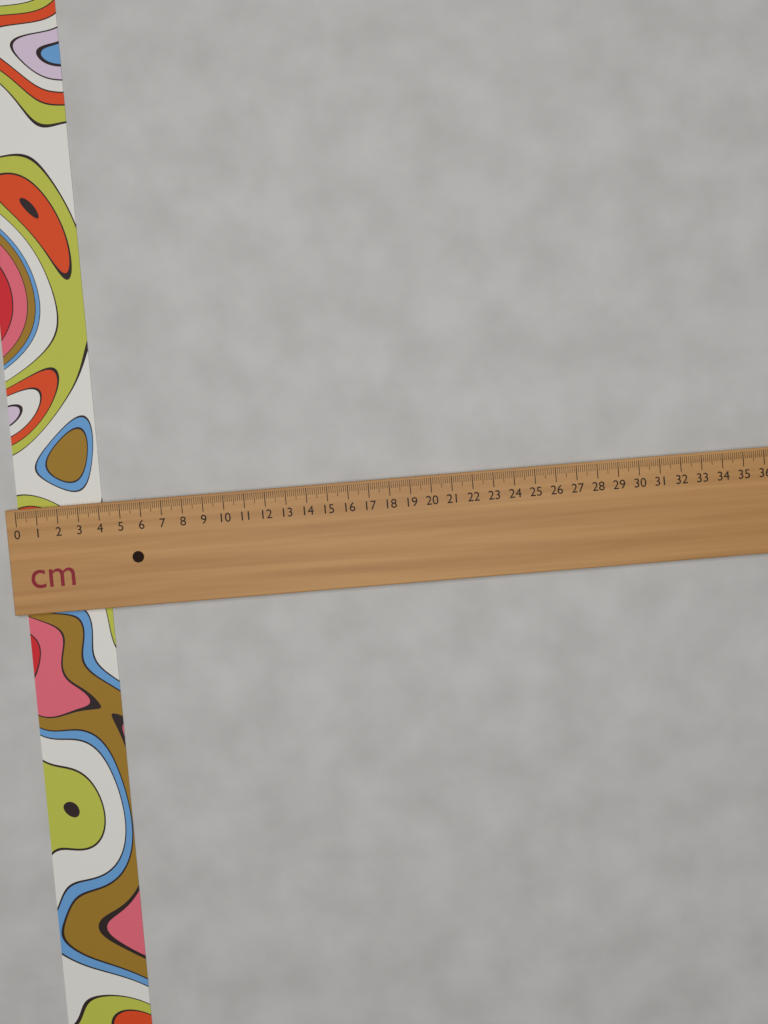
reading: 4.1 cm
